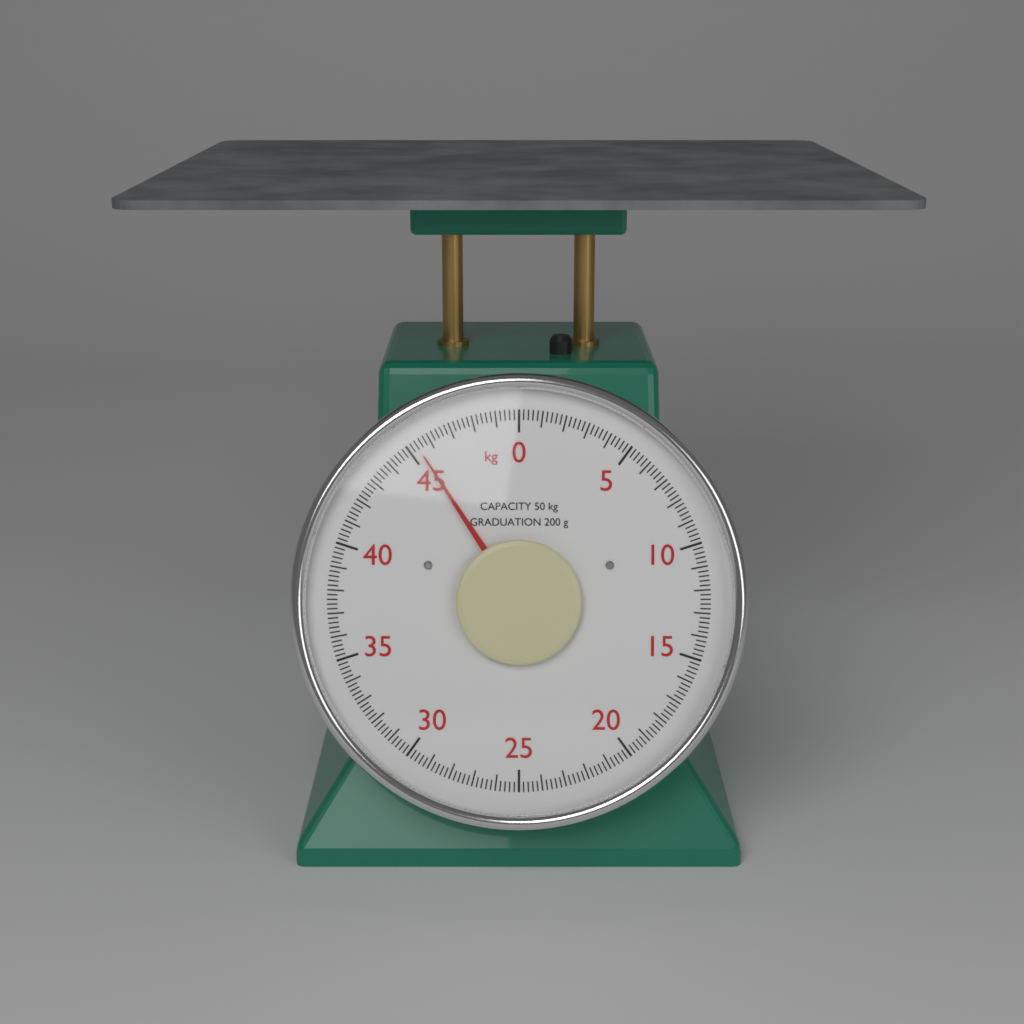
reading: 45.4 kg
